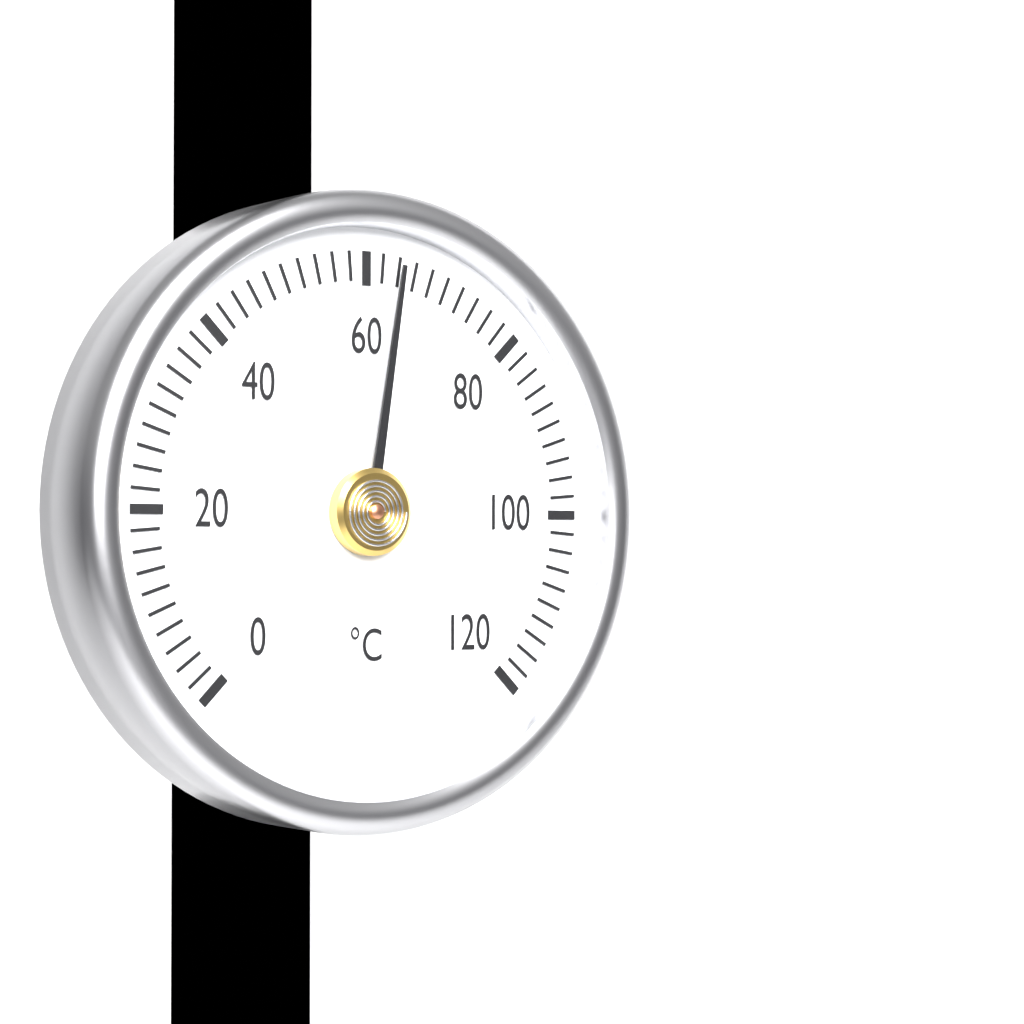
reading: 64 °C
